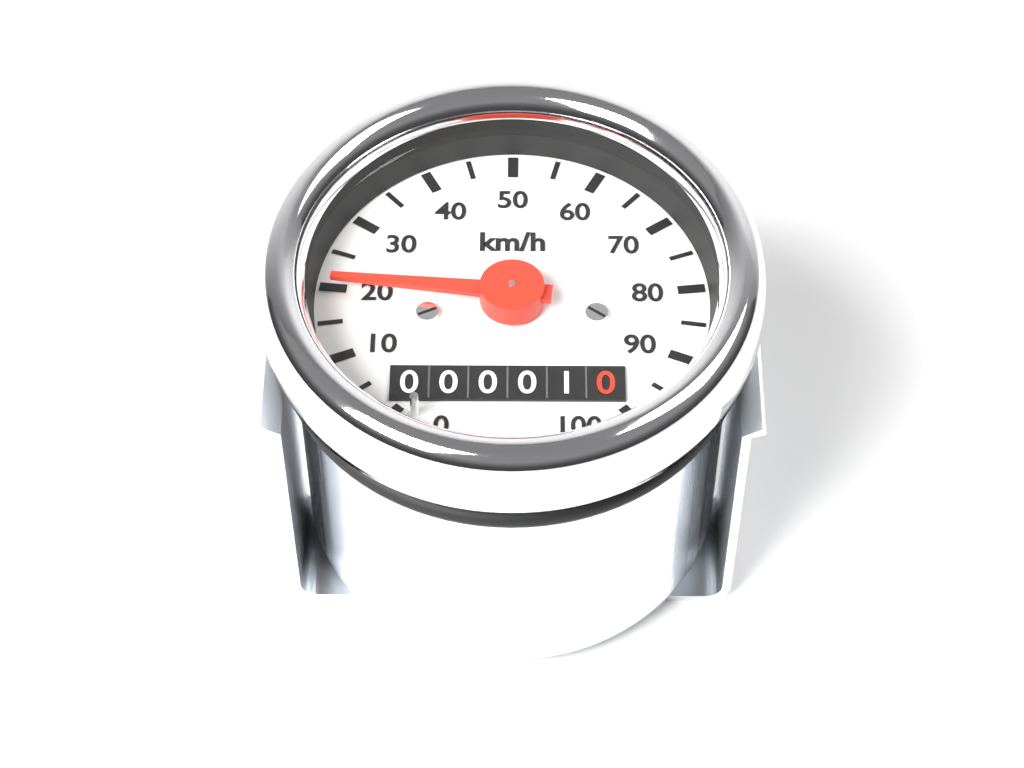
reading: 20 km/h
